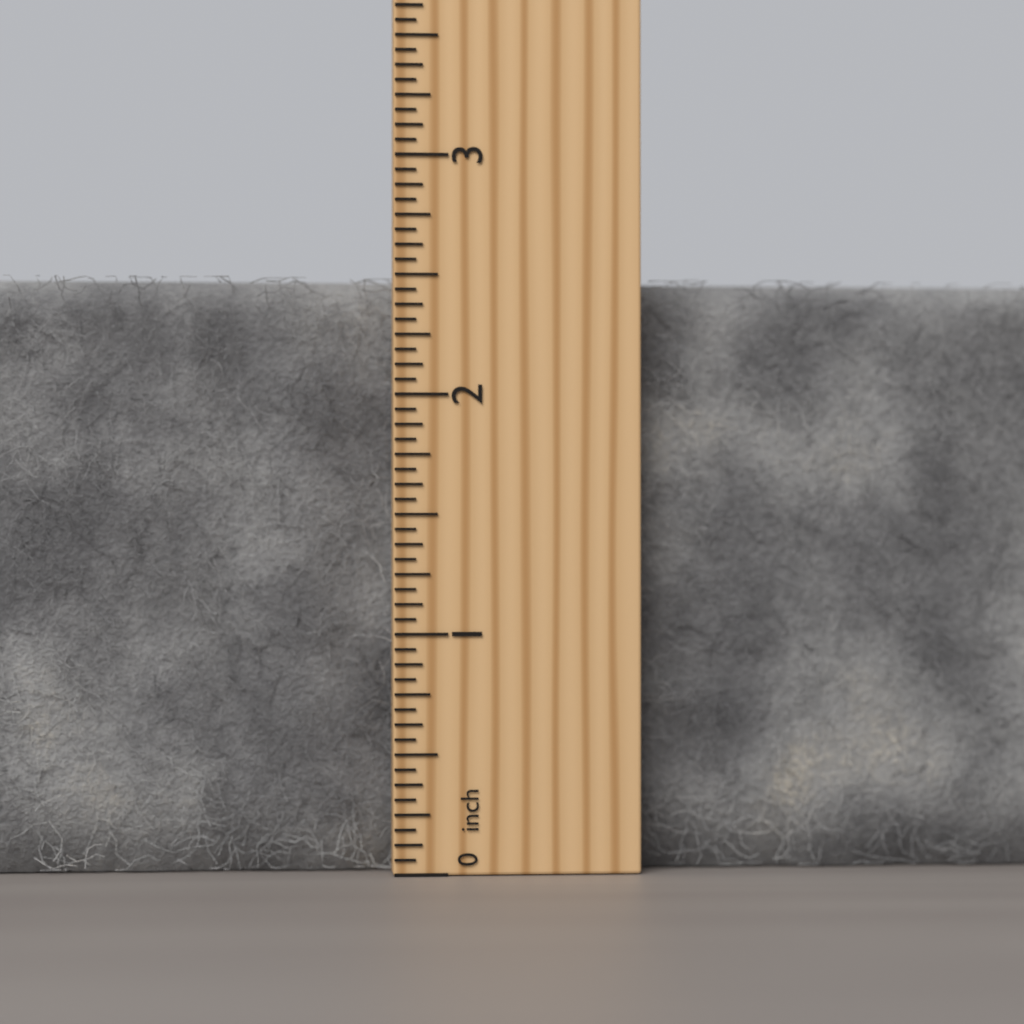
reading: 2.5000 inch
